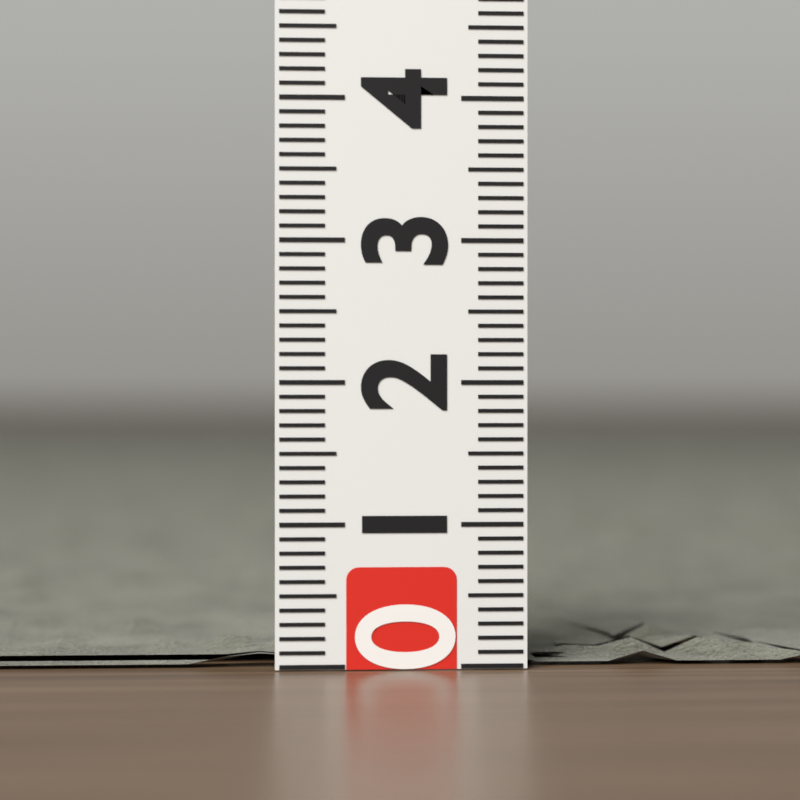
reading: 0.2 (no unit)
